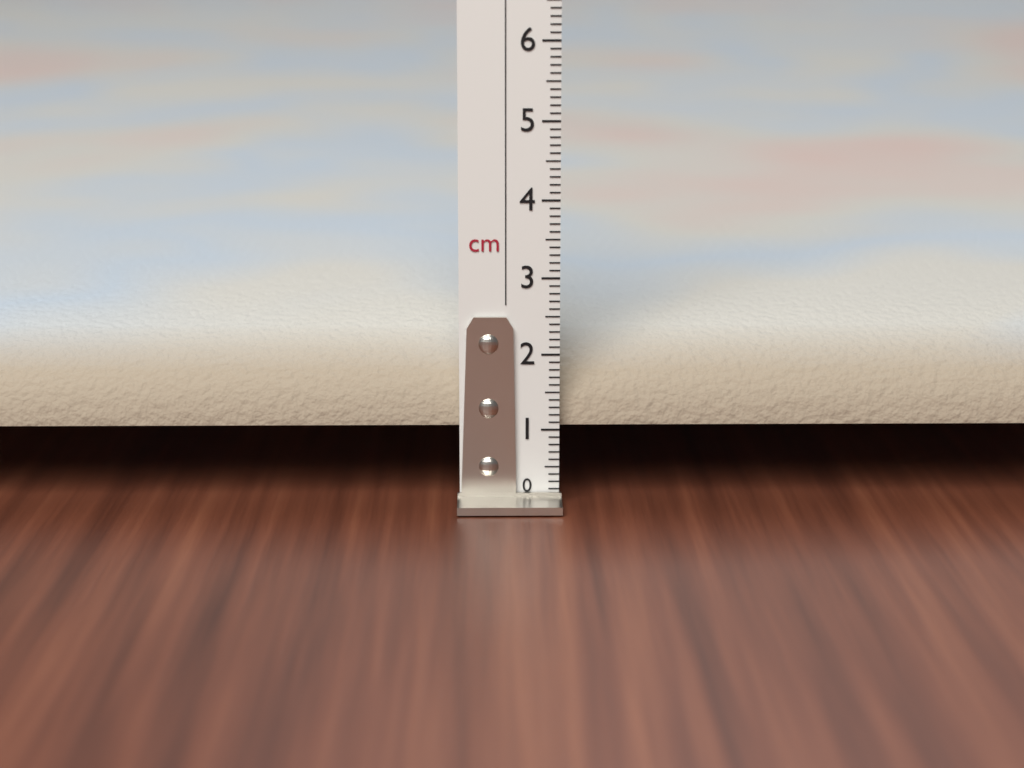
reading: 2.5 cm
